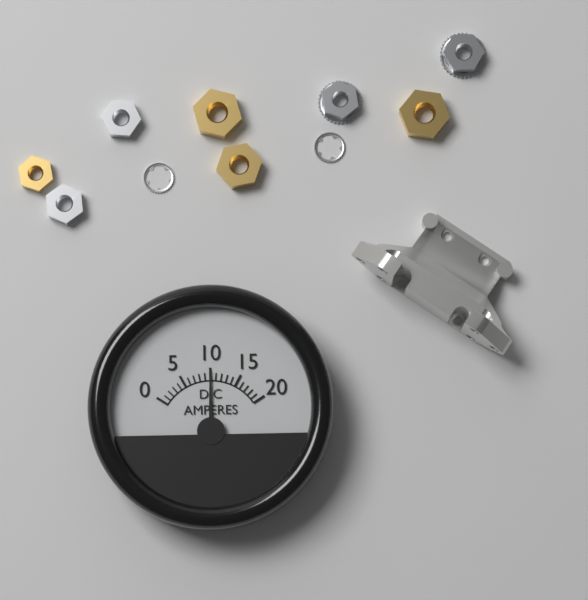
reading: 10 A
